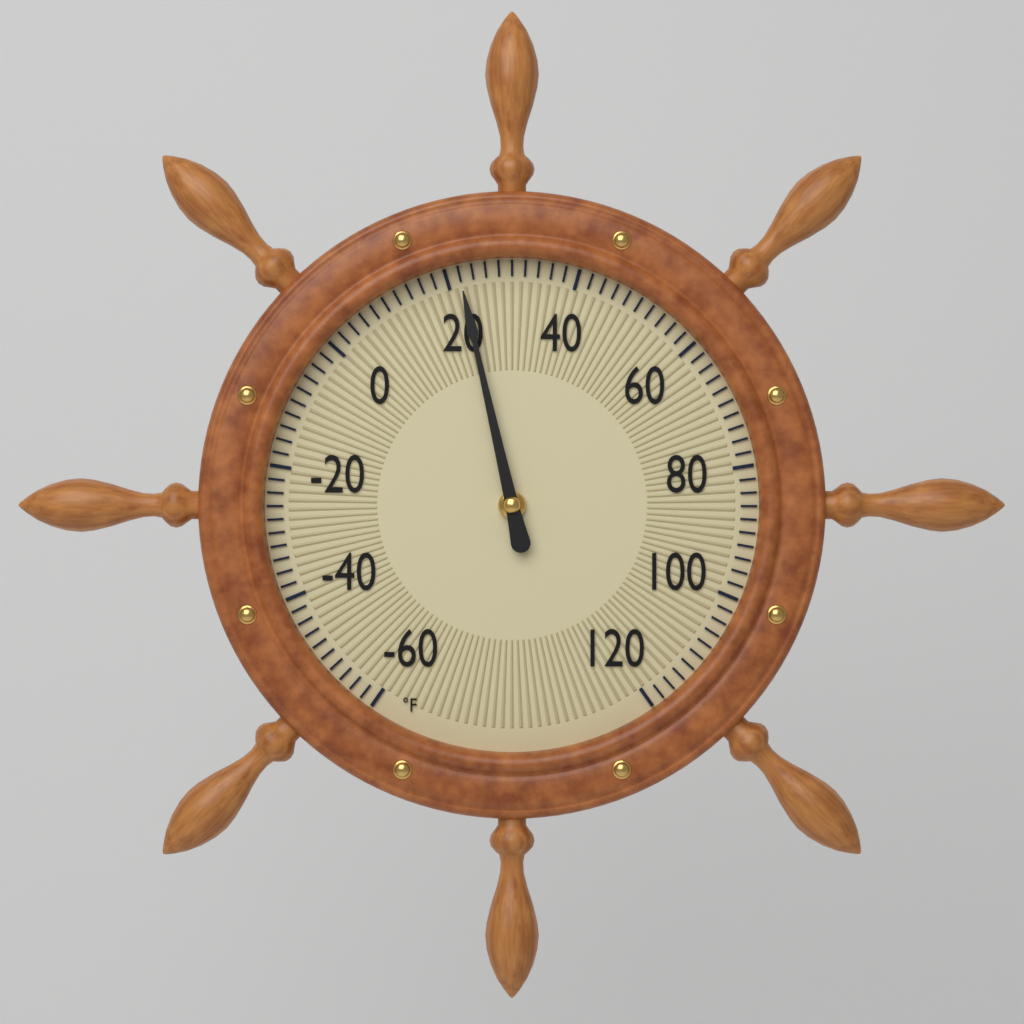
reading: 22 °F
